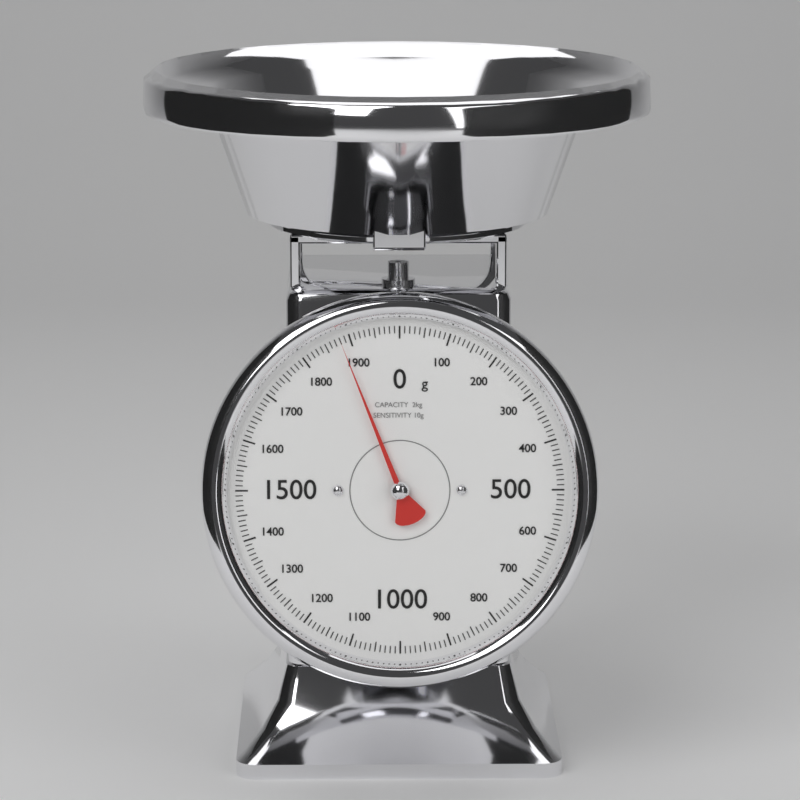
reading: 1880 g
